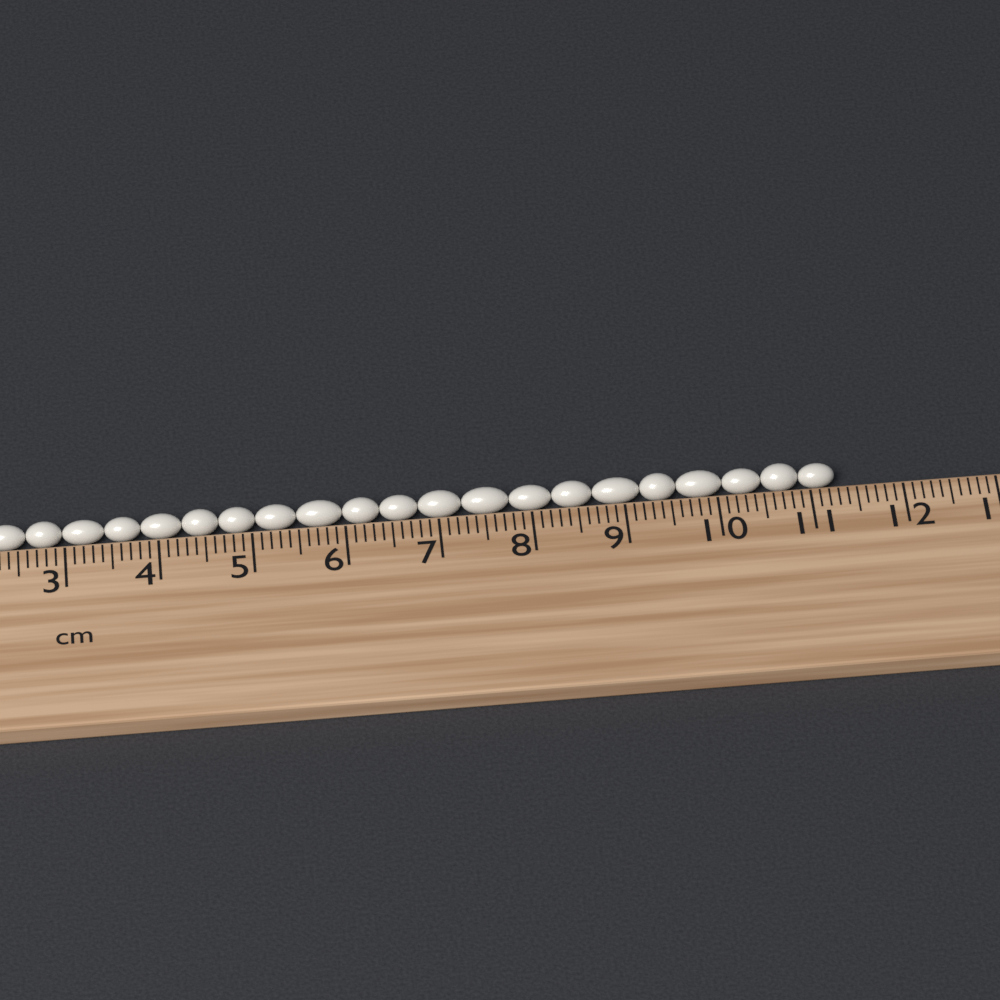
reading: 11.3 cm
